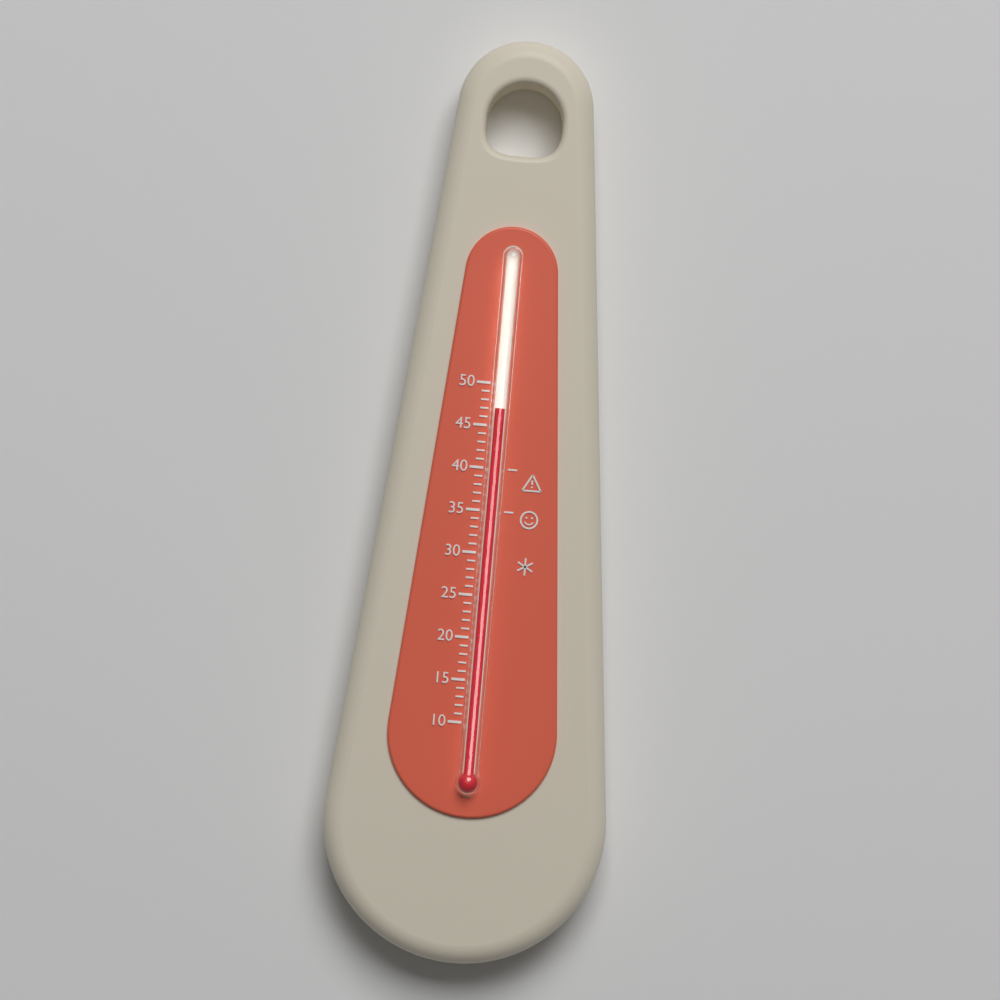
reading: 47 (no unit)
